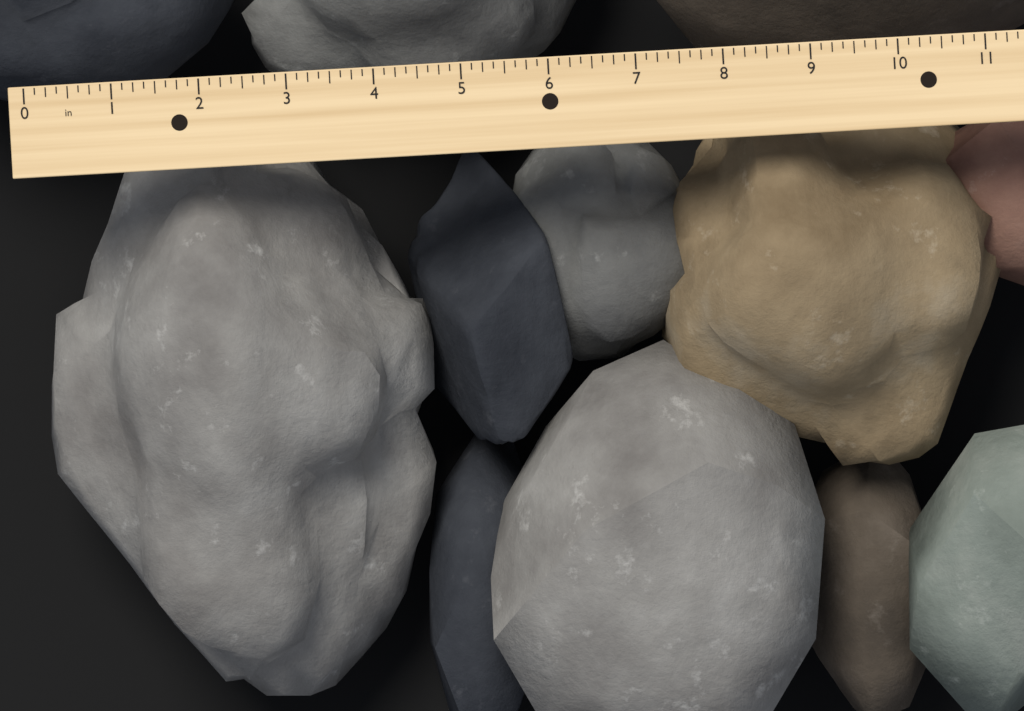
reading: 4.500 in
